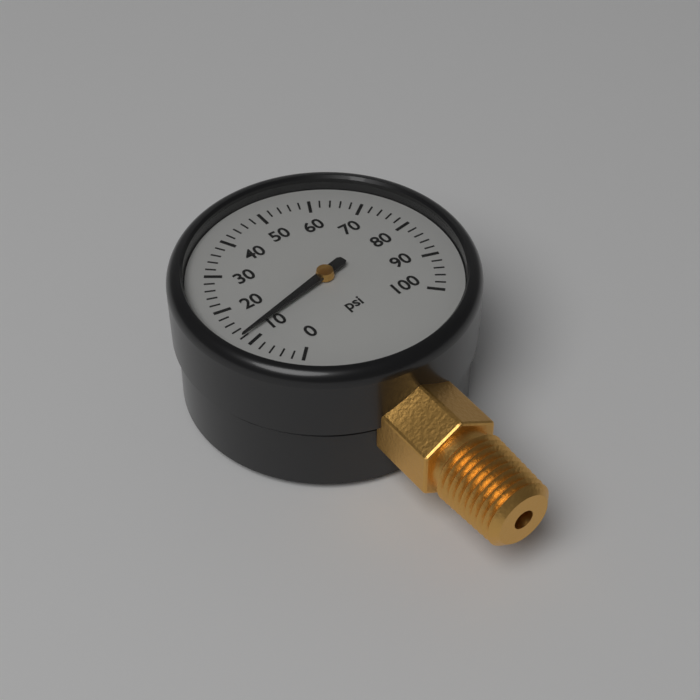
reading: 12 psi
